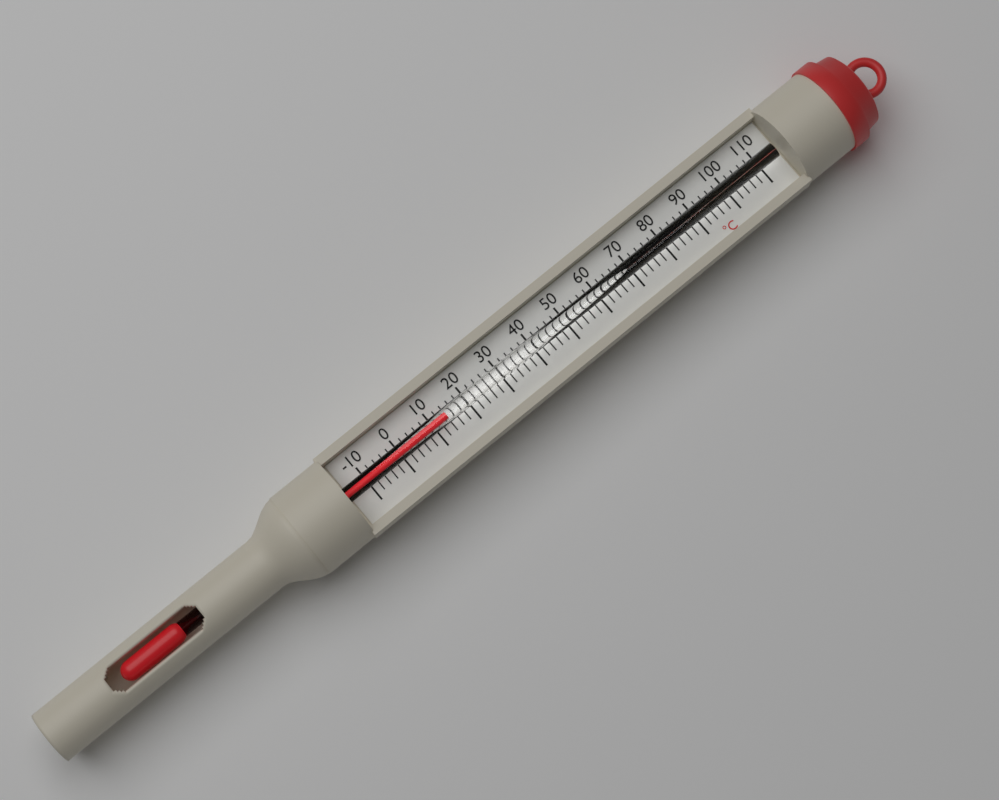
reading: 14 °C
